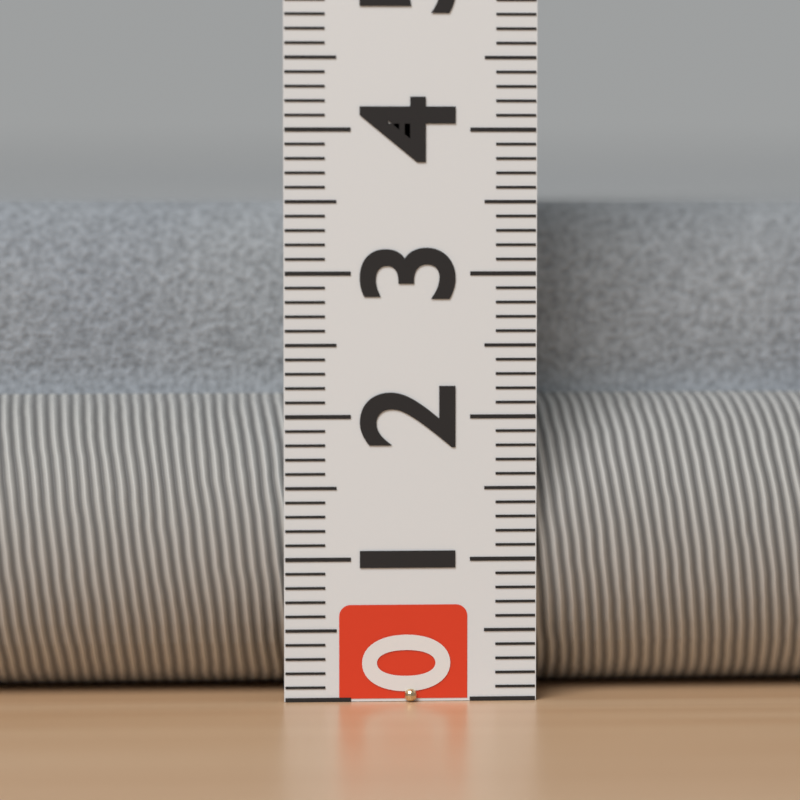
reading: 3.5 (no unit)
